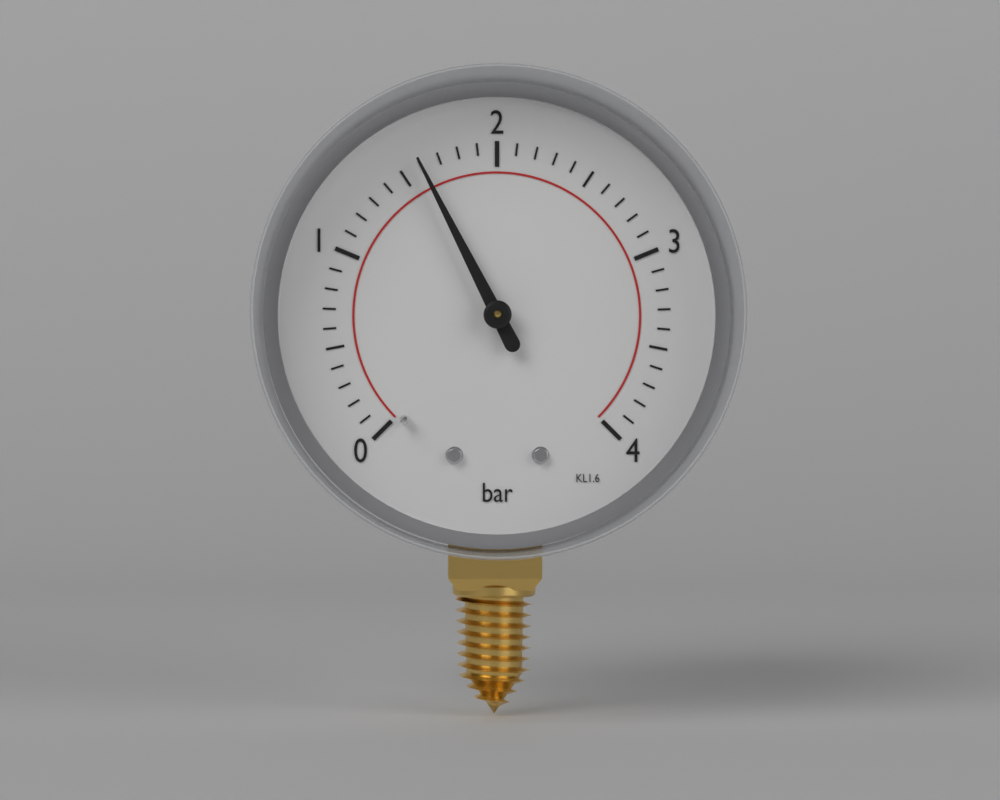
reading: 1.6 bar
